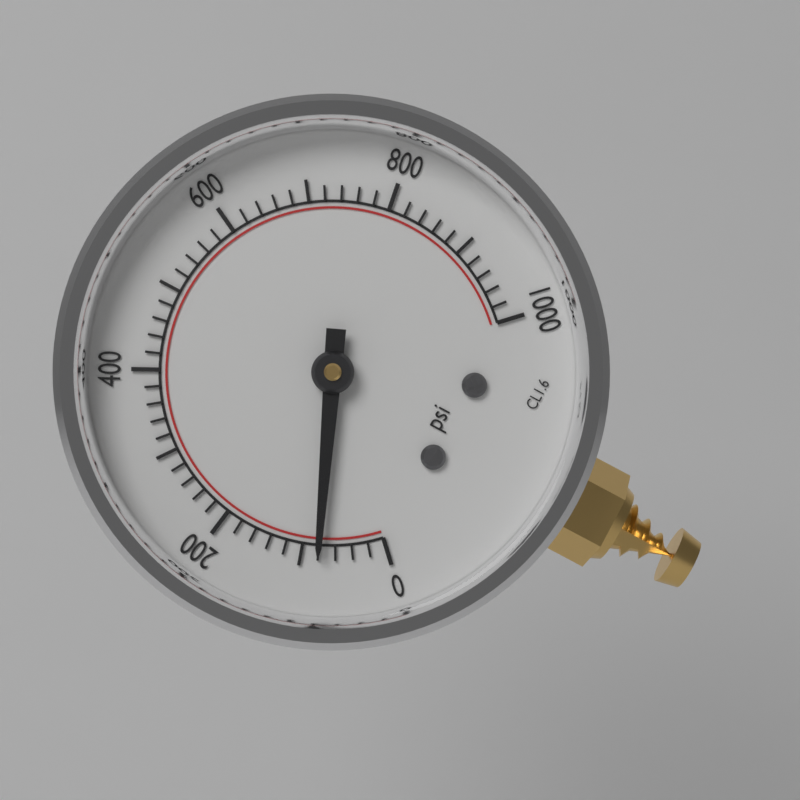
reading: 80 psi
